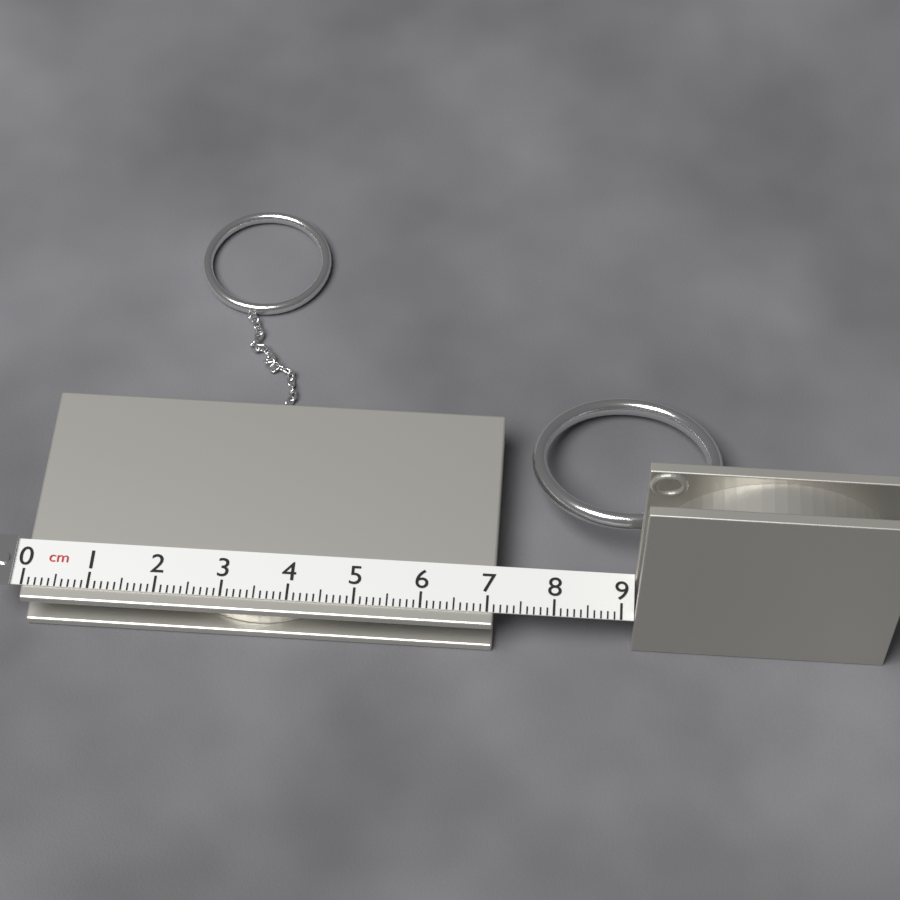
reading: 7.1 cm
